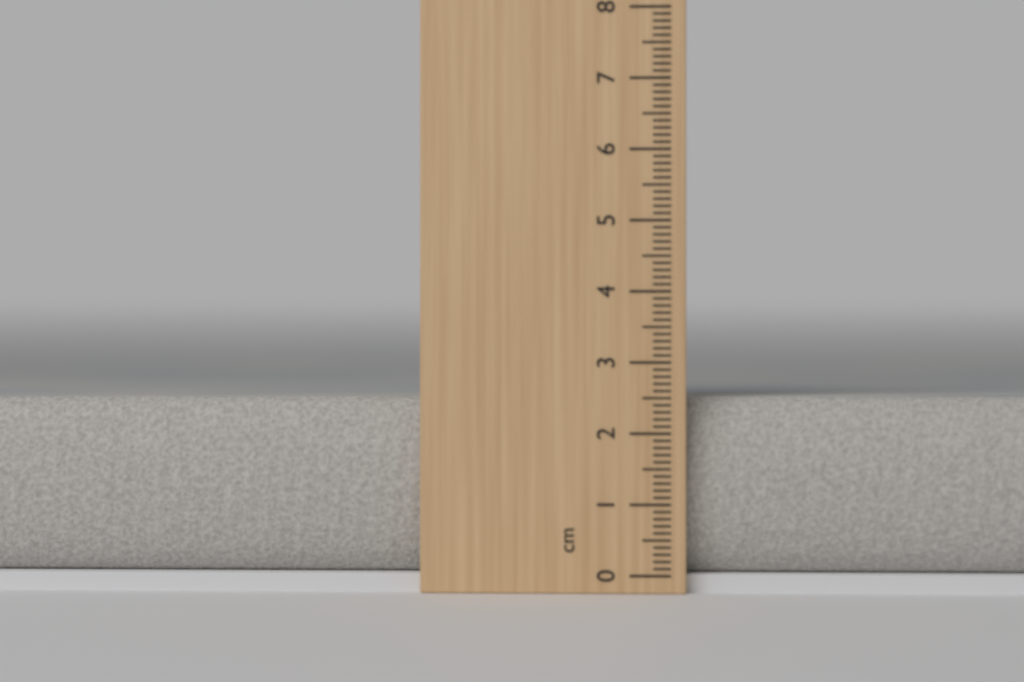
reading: 2.5 cm
